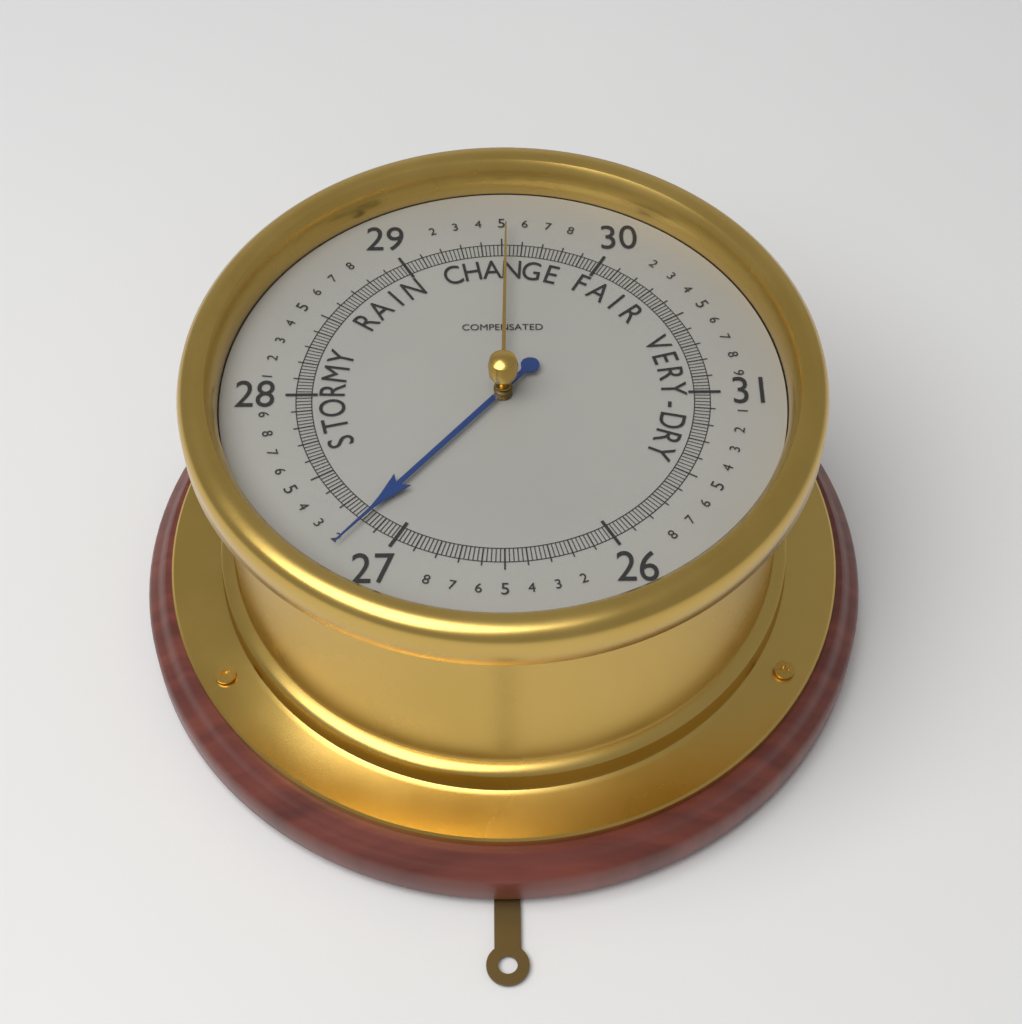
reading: 27.18 (no unit)
